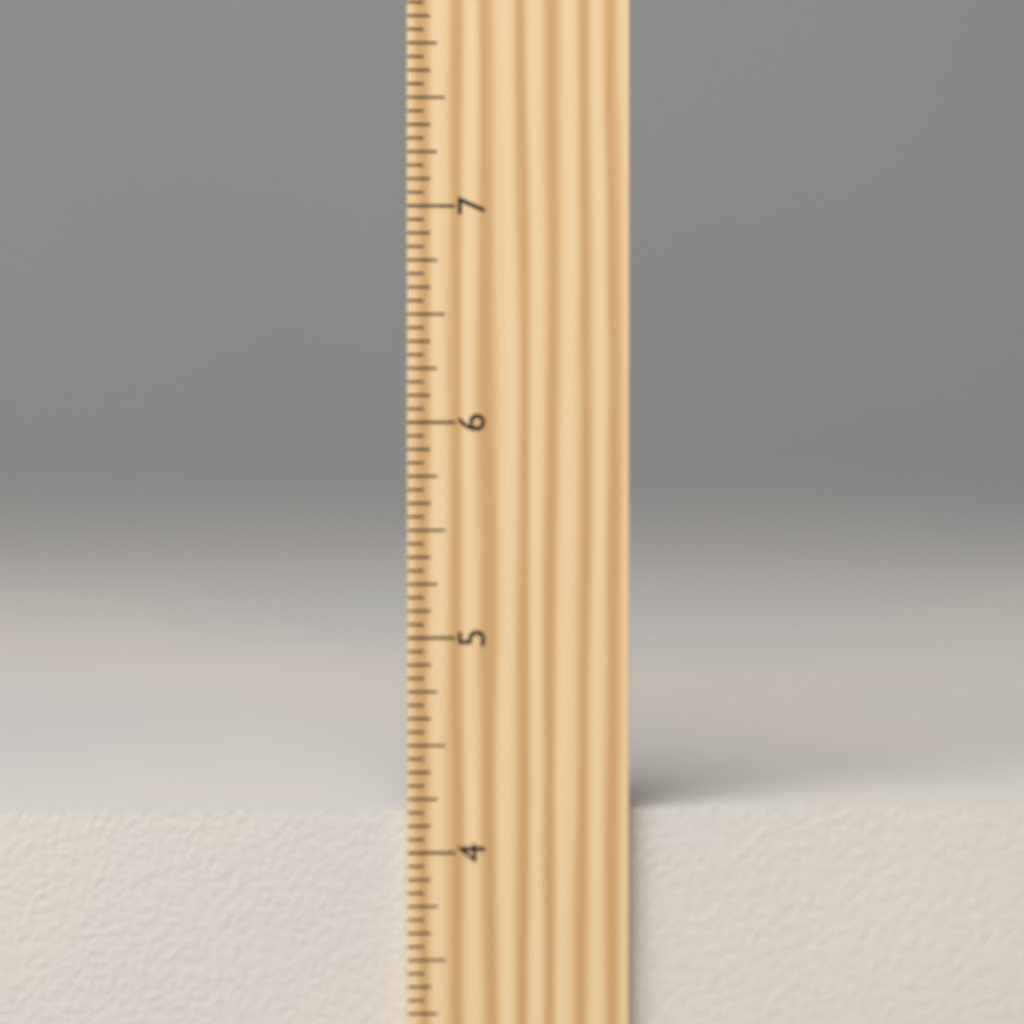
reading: 4.1875 inch
